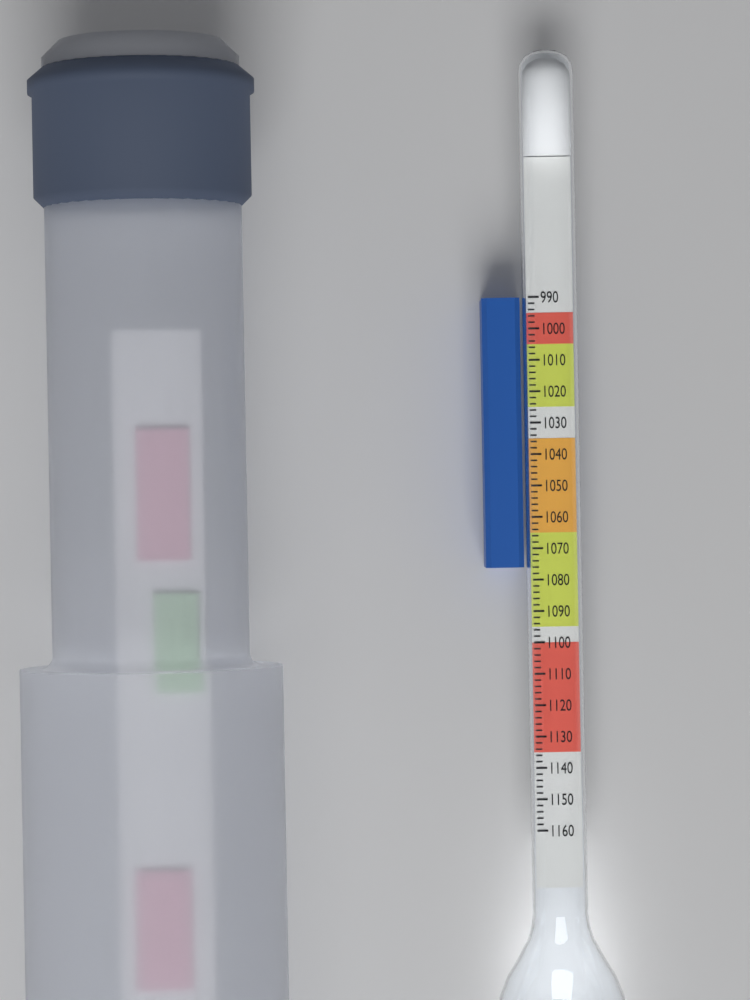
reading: 1076 (no unit)
